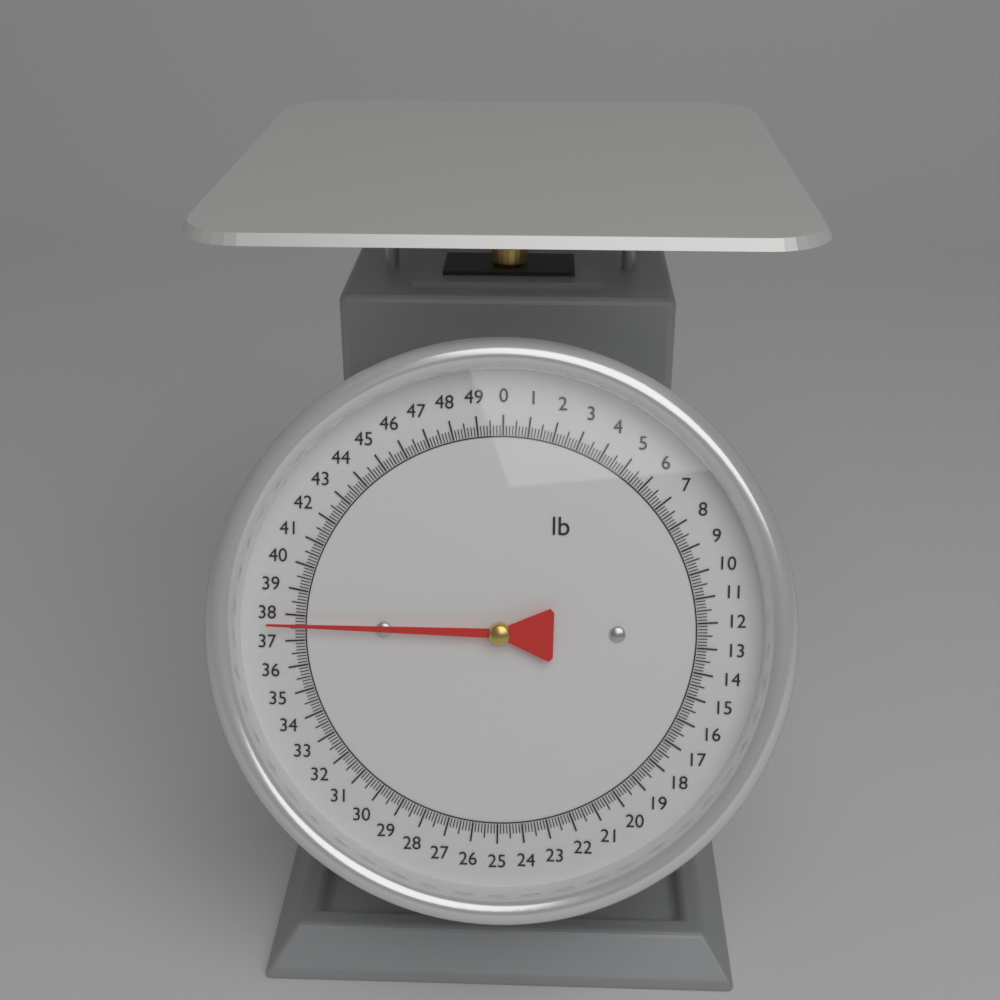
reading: 37.625 lb
